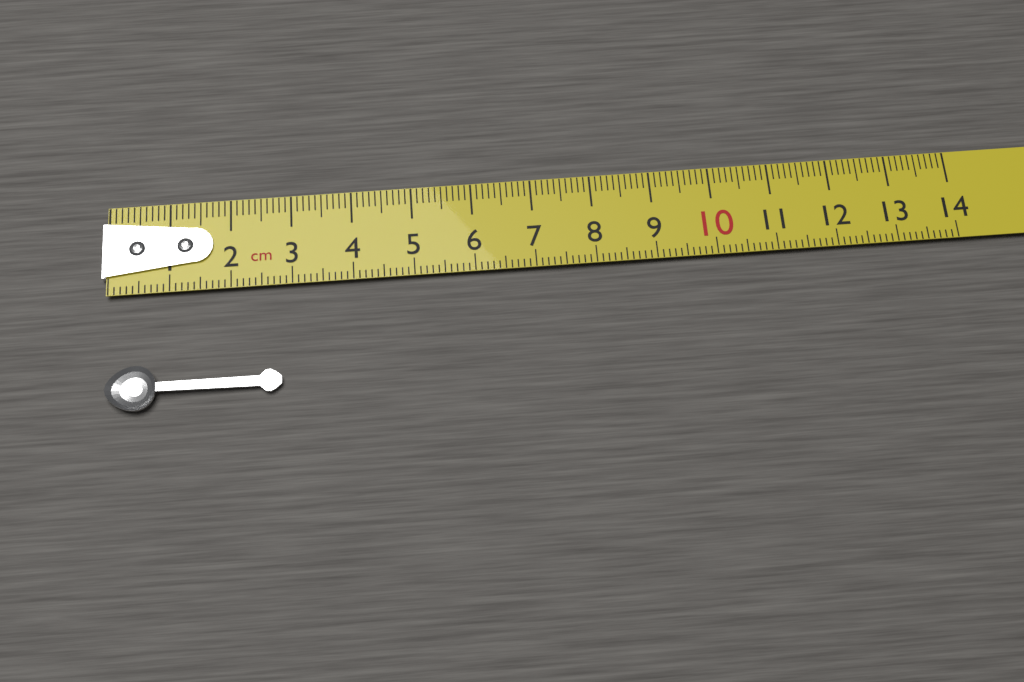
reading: 2.8 cm
